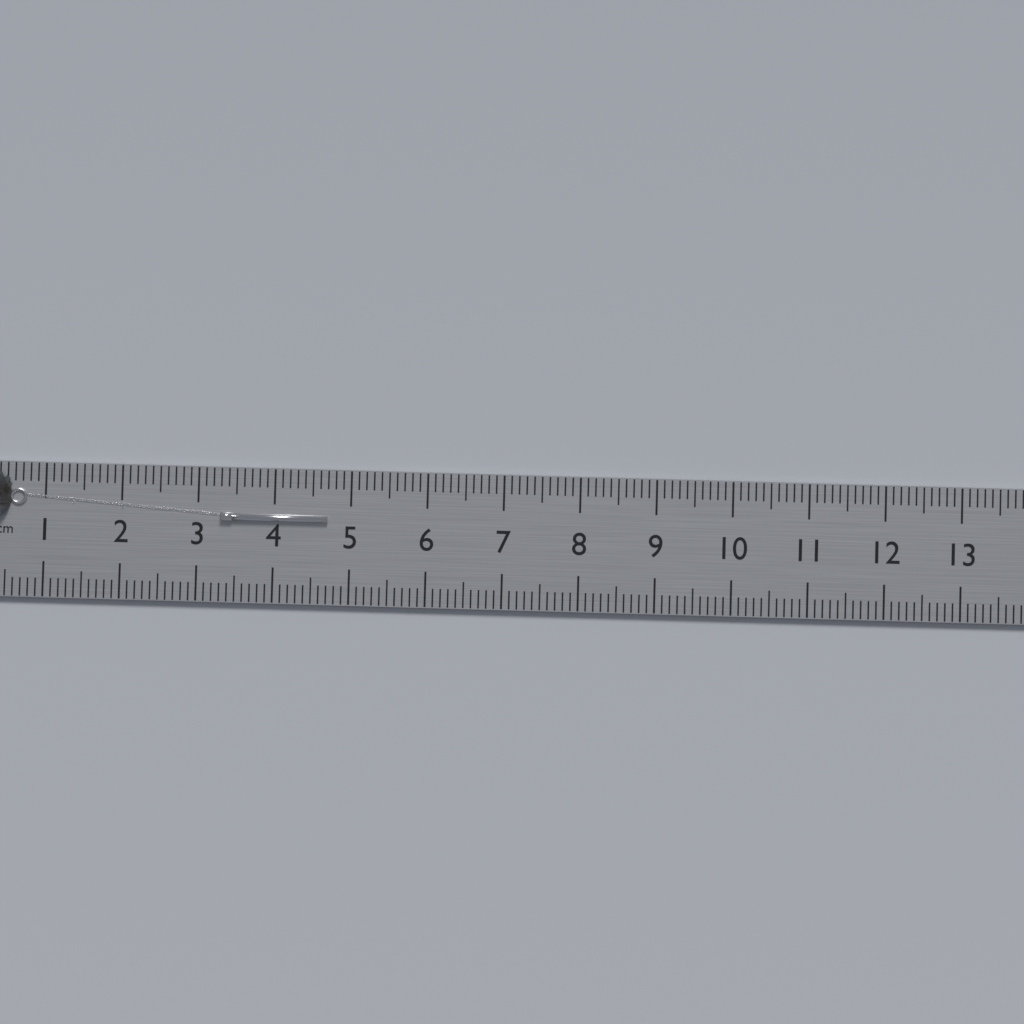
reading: 4.7 cm
